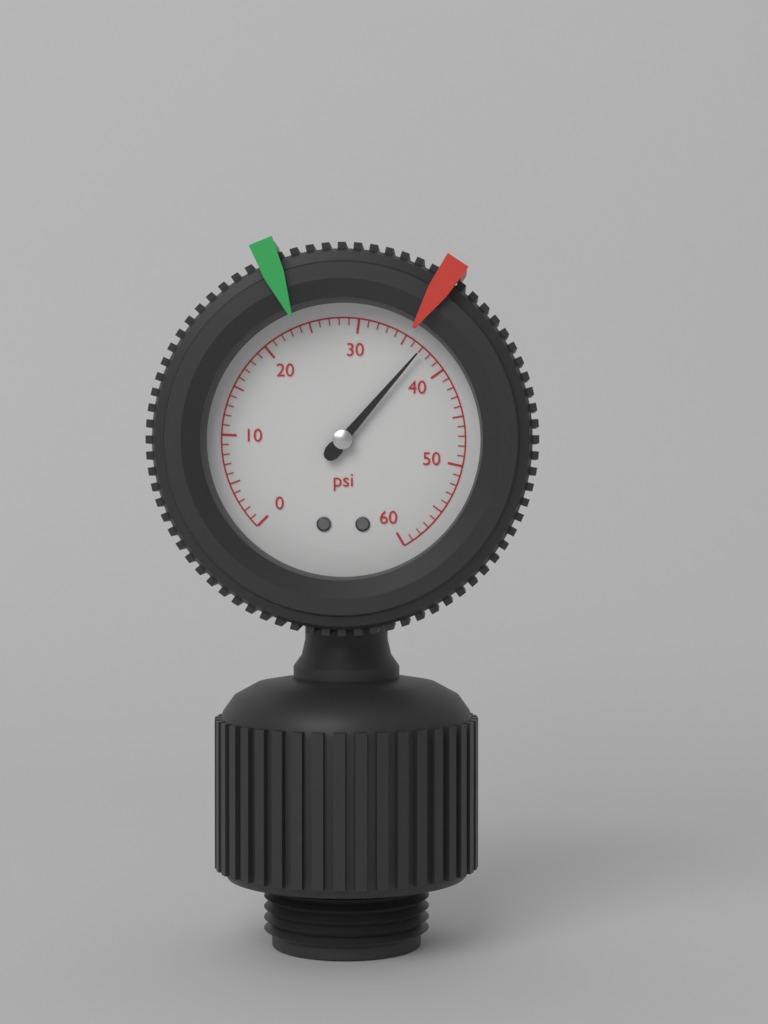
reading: 37 psi
